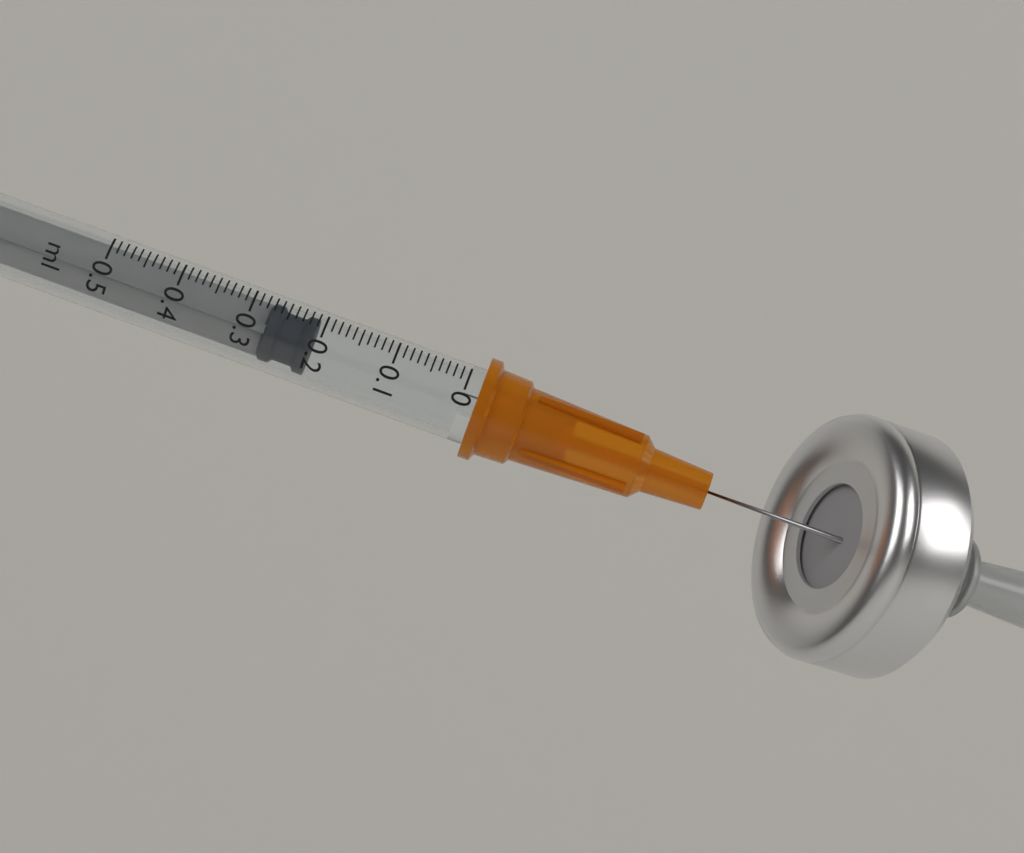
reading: 0.21 ml
